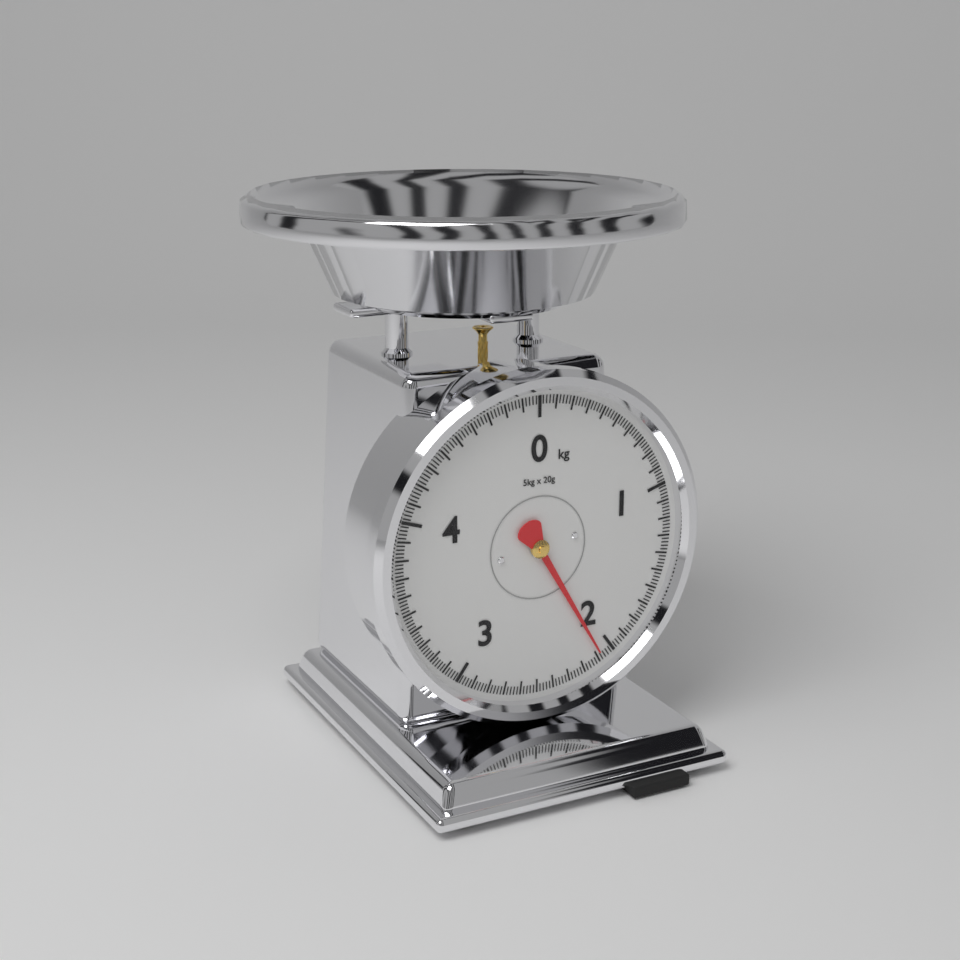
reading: 2.08 kg
